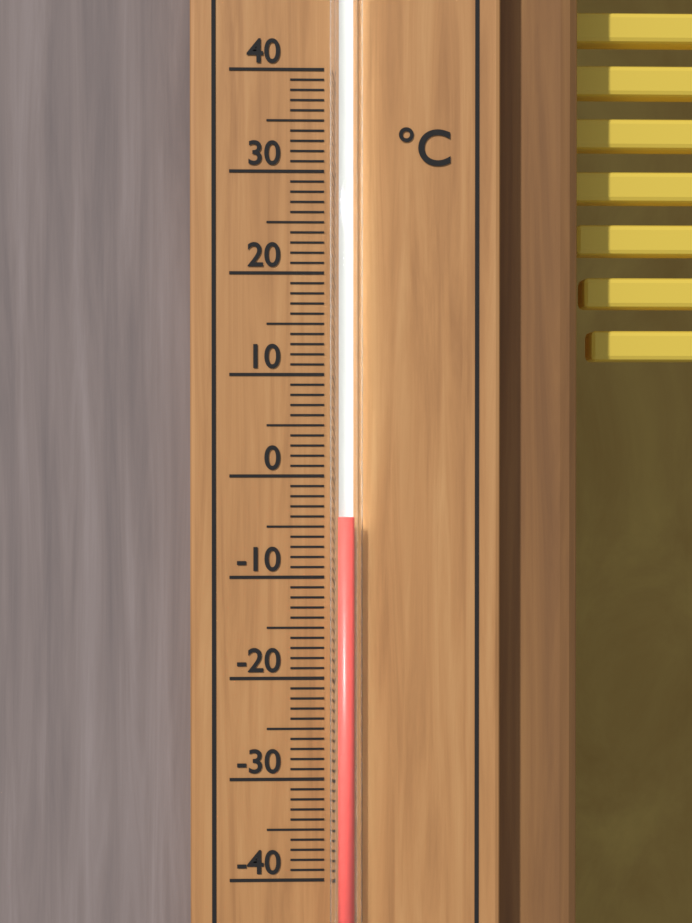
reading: -4 °C
